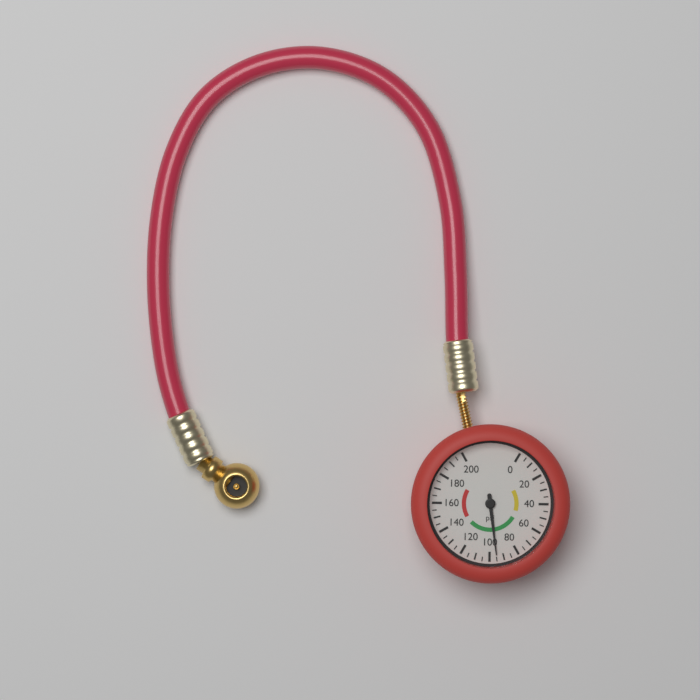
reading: 95 psi
